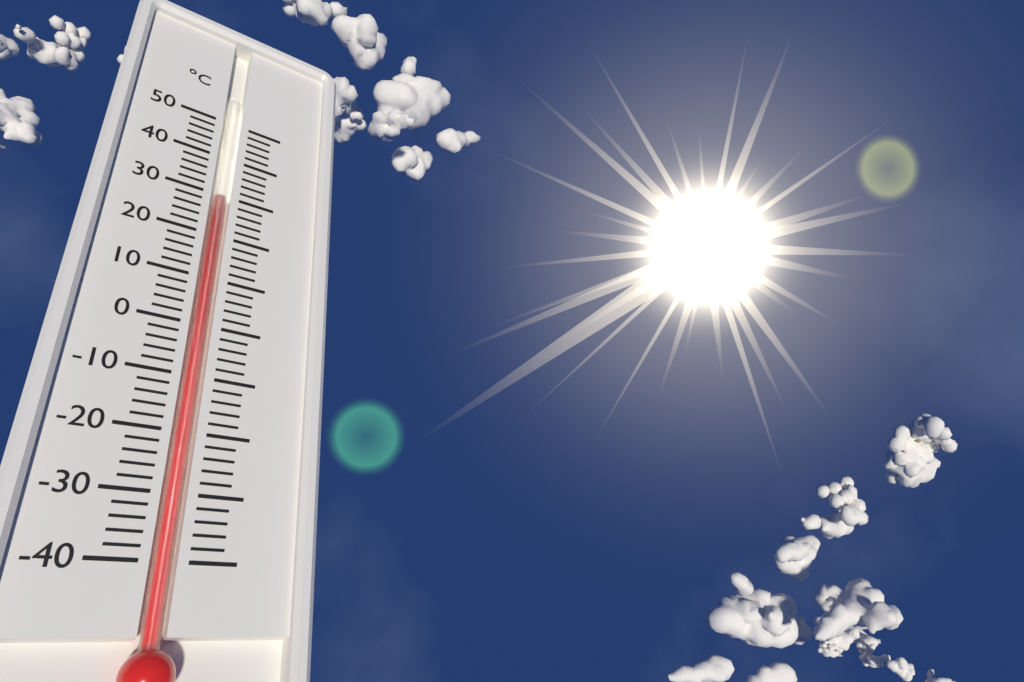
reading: 30 °C
